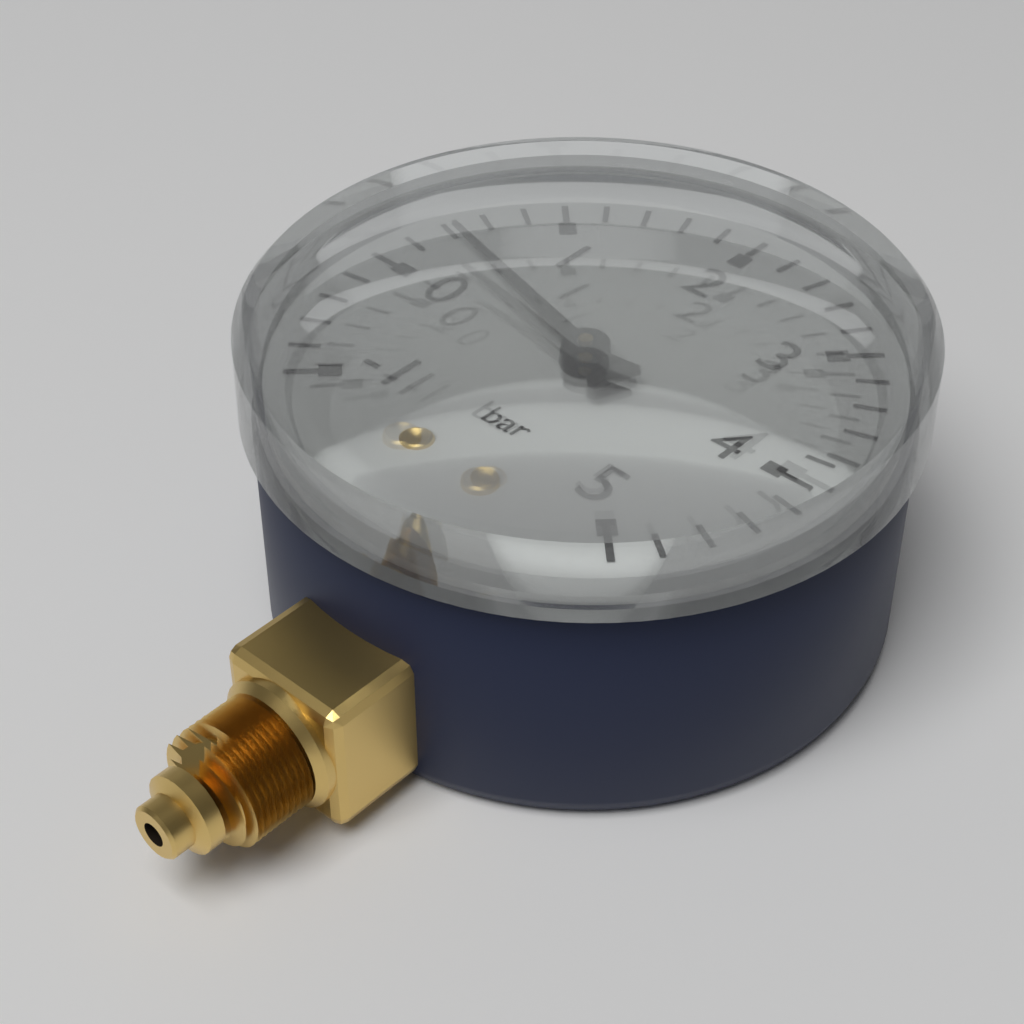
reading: 0.4 bar
